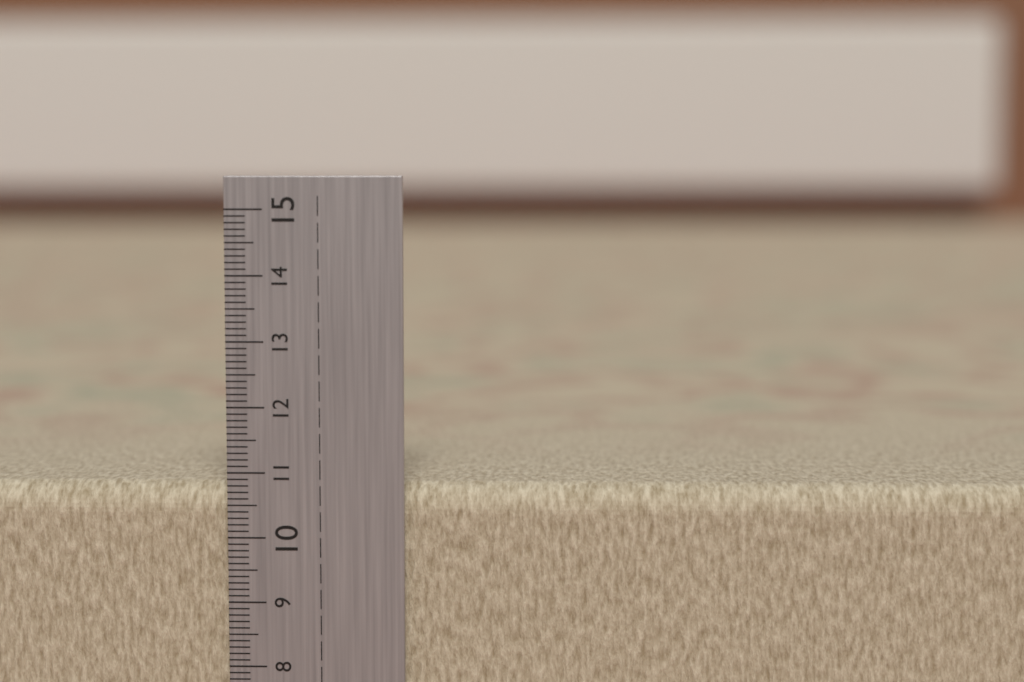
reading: 10.8 cm
